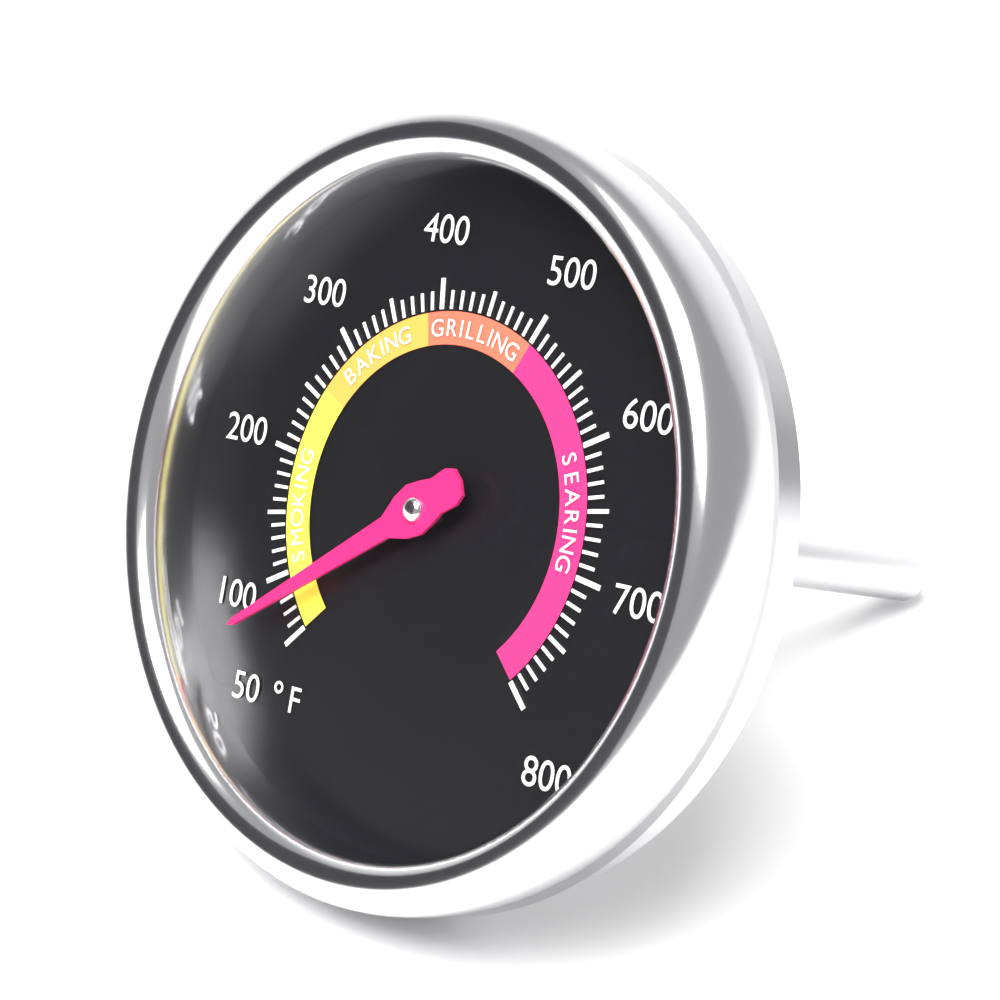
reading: 80 °F
